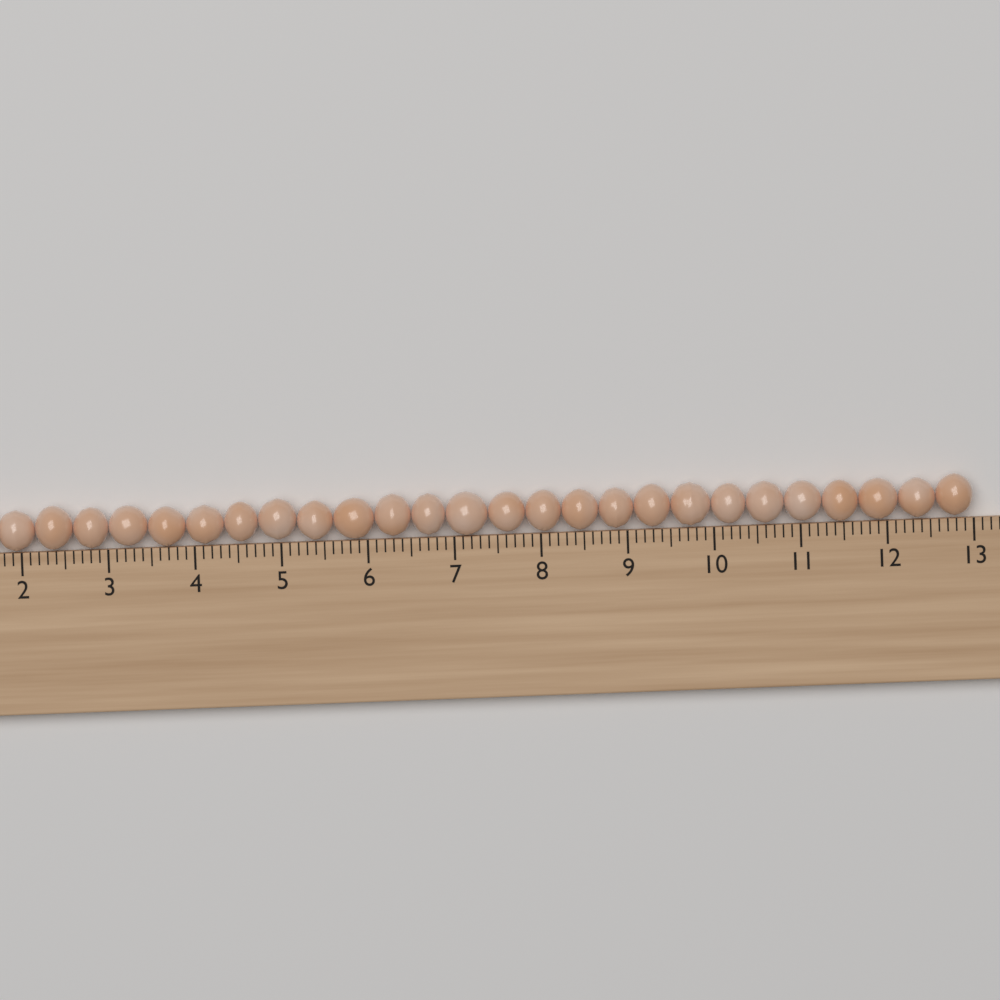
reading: 13.0 cm
